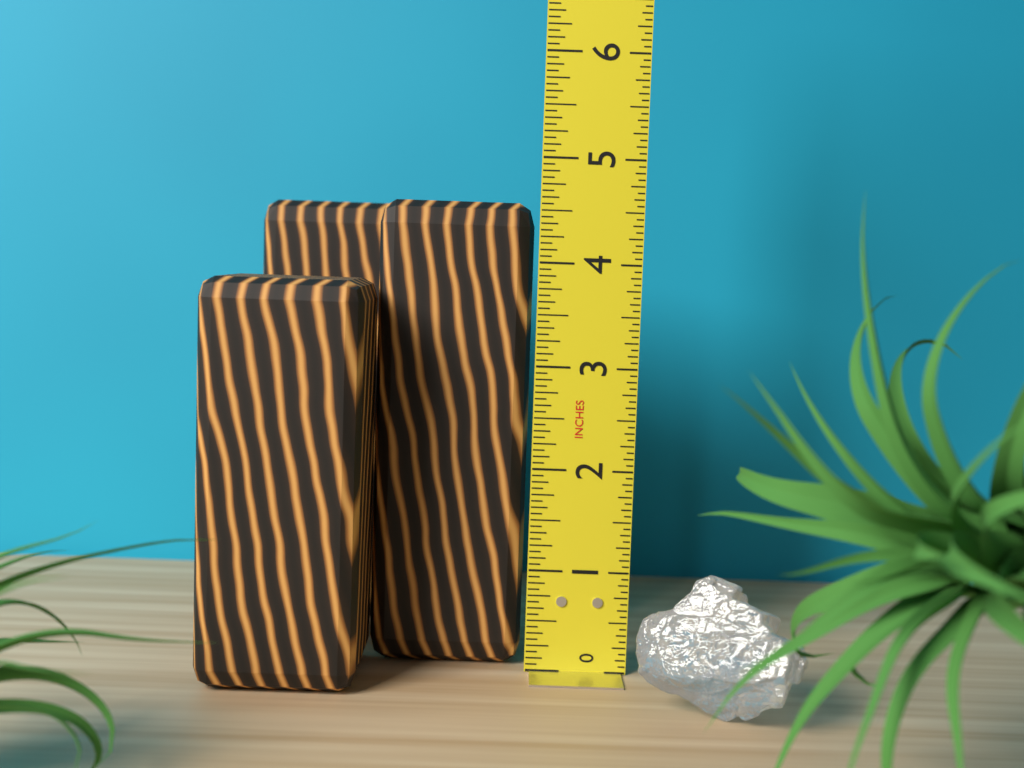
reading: 4.5625 in
